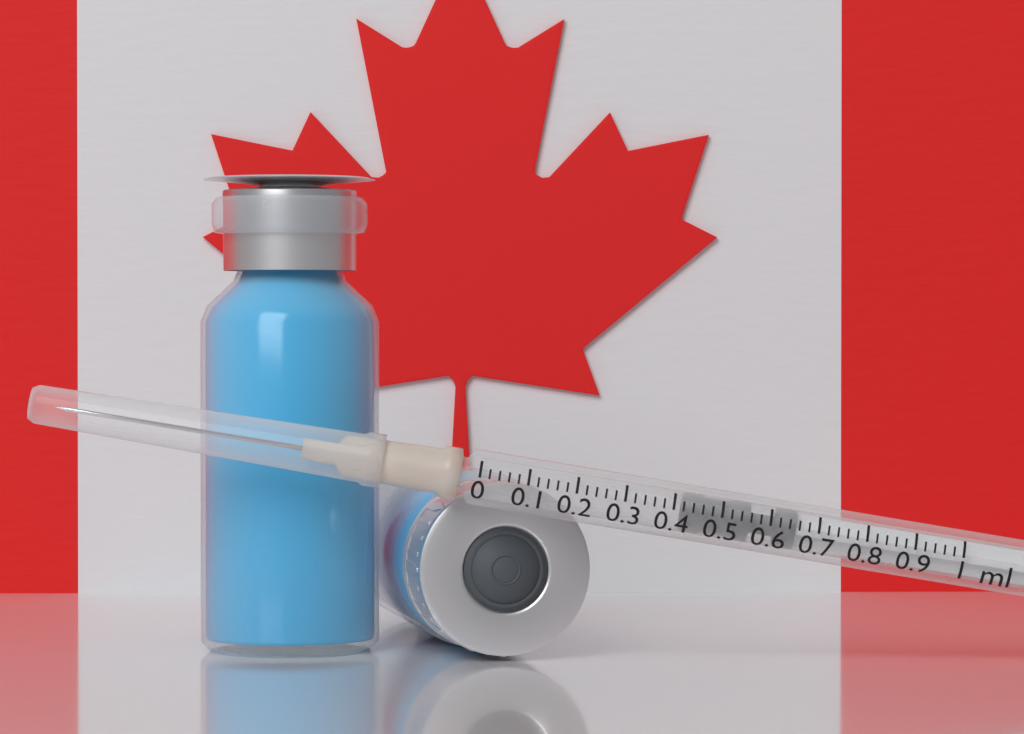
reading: 0.42 ml
